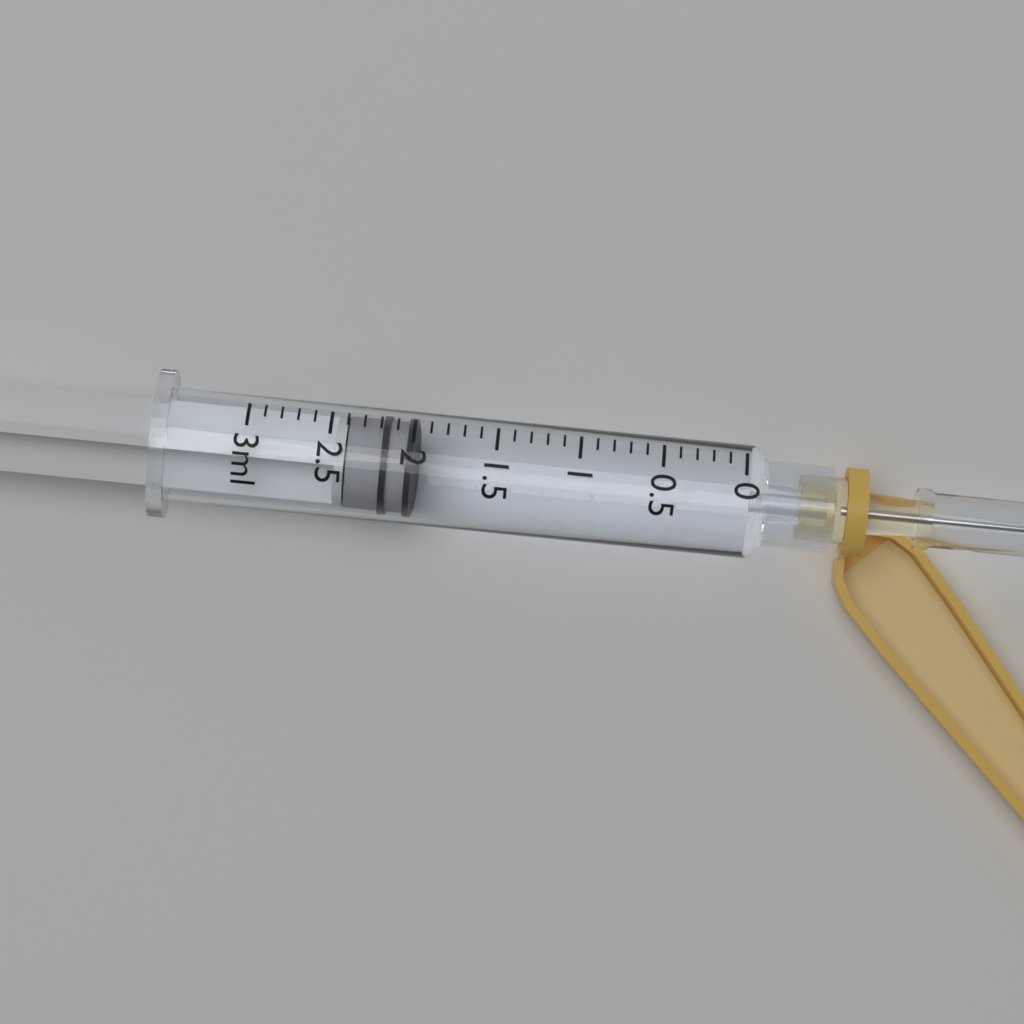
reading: 2.0 ml
